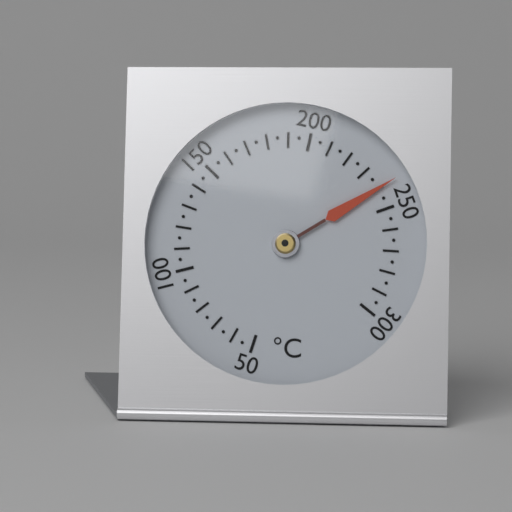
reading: 240 °C
